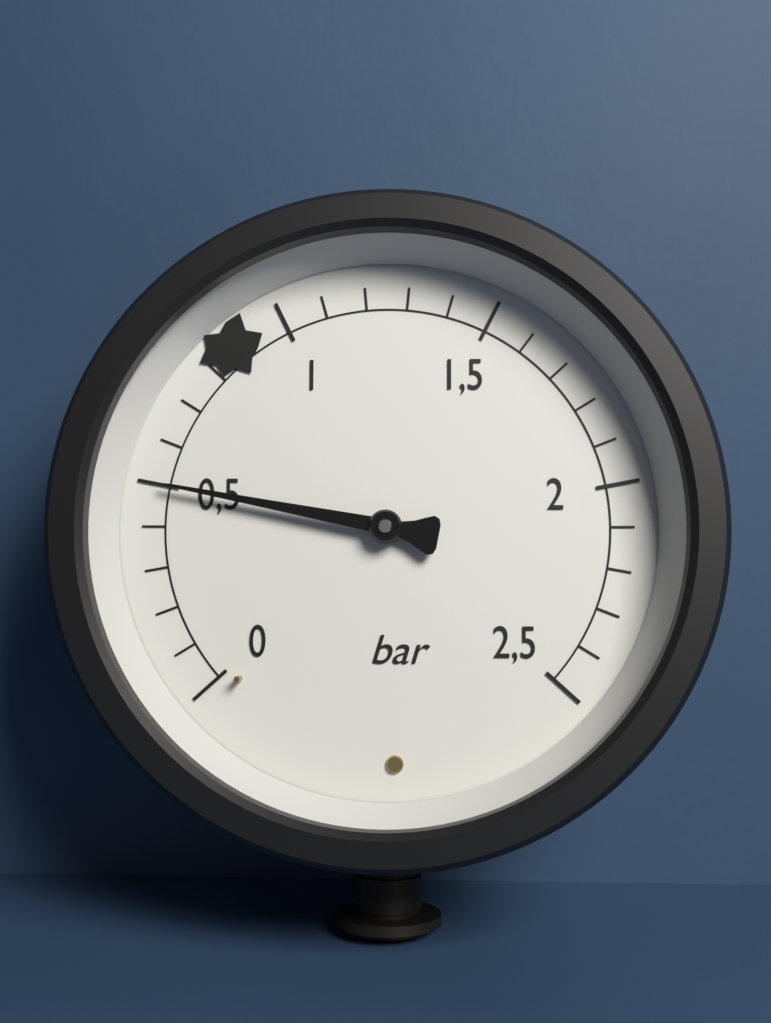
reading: 0.5 bar
